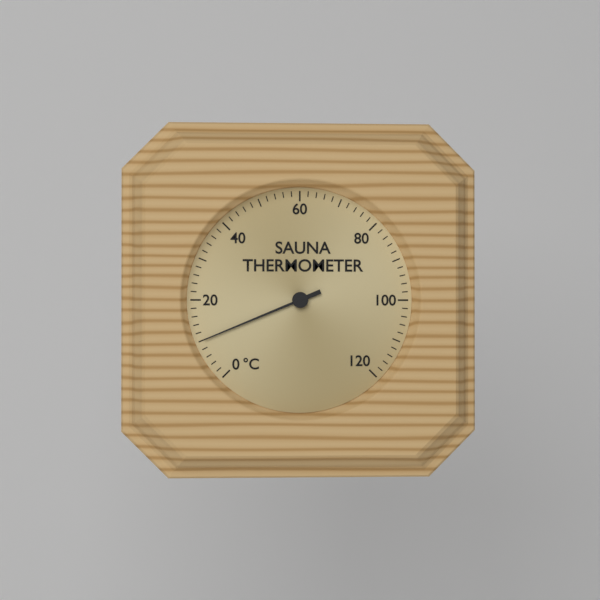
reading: 10 °C
